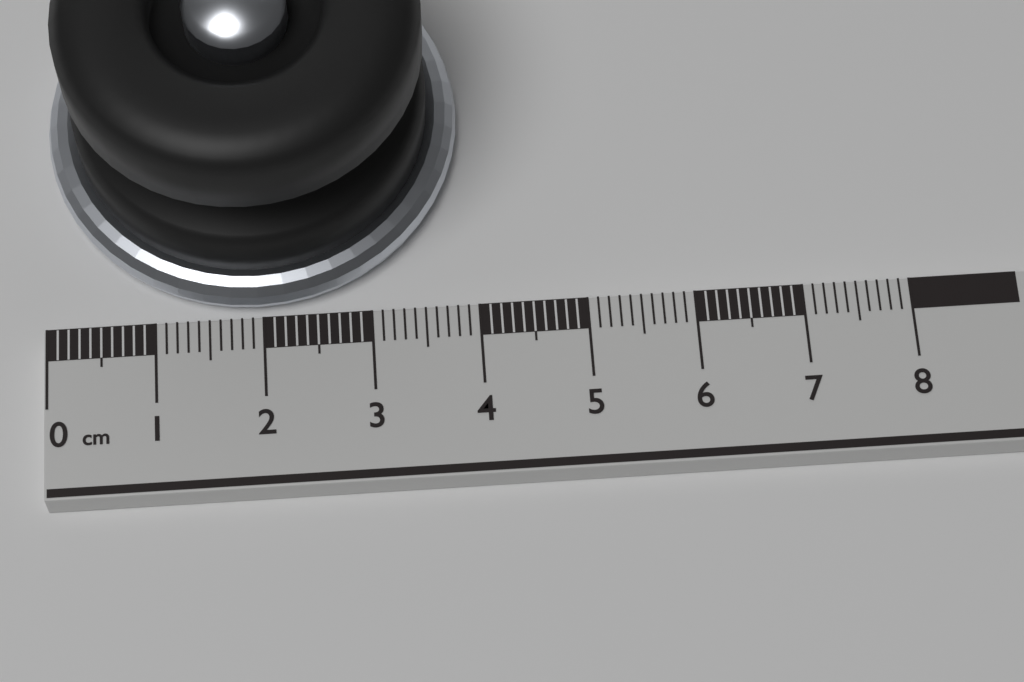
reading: 3.9 cm
